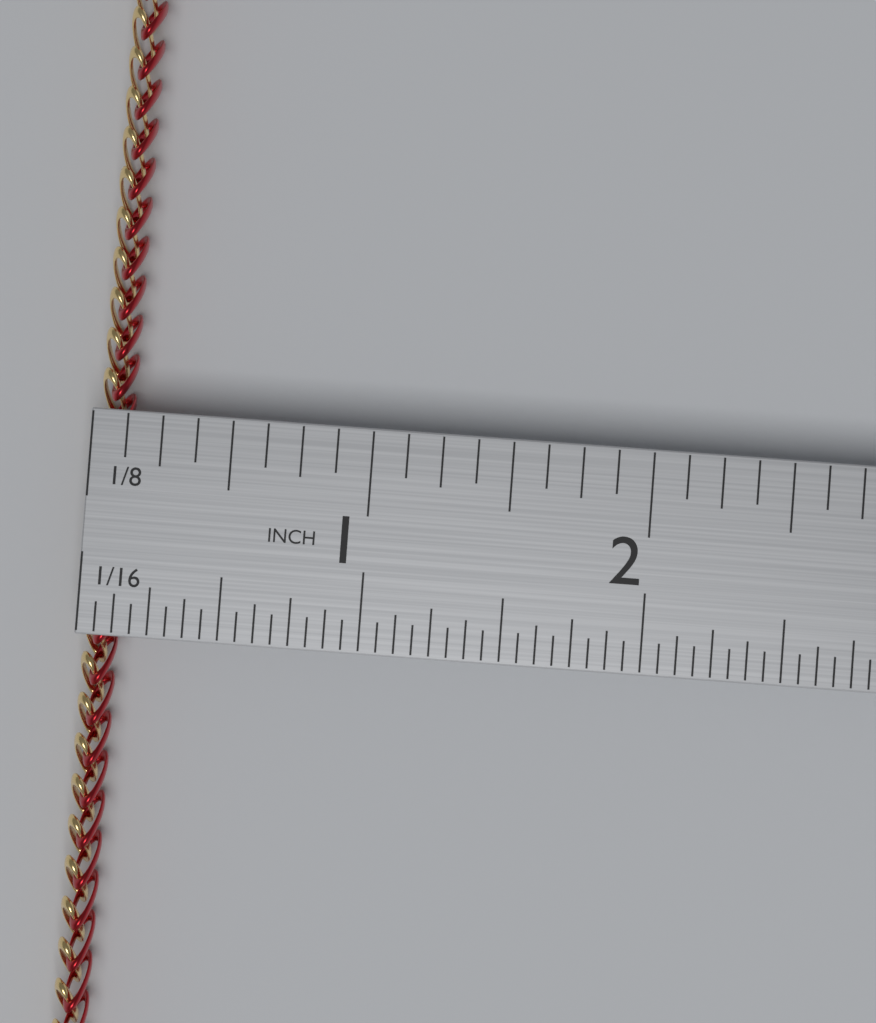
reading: 0.1250 in
